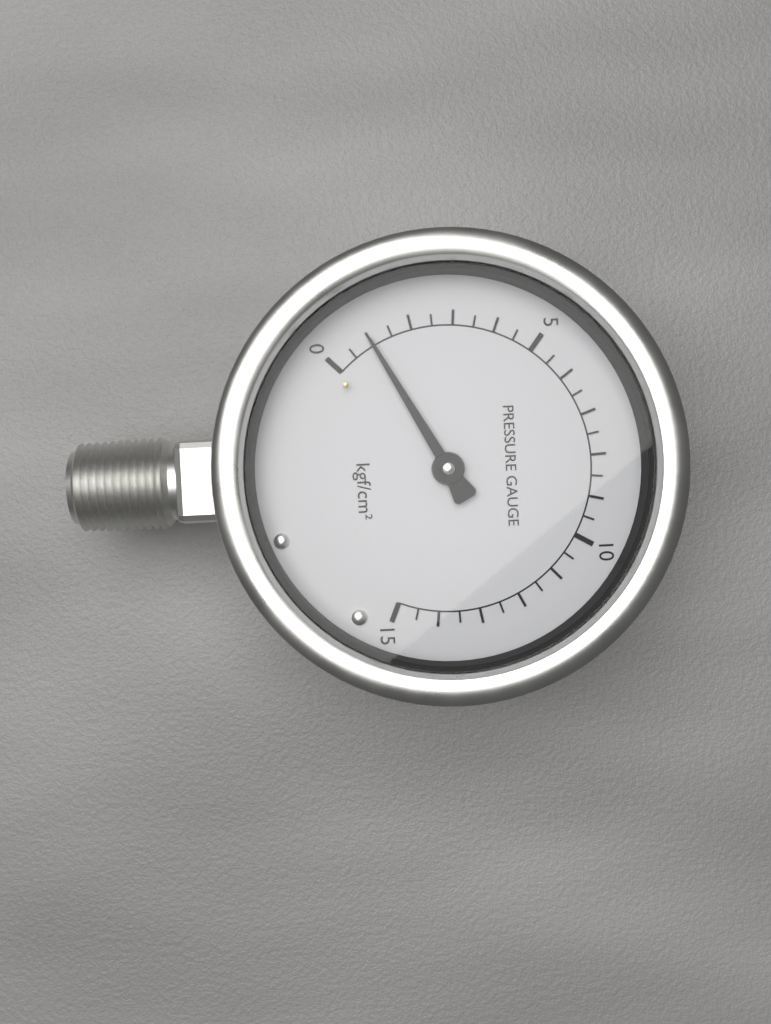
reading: 1.0 kgf/cm²
